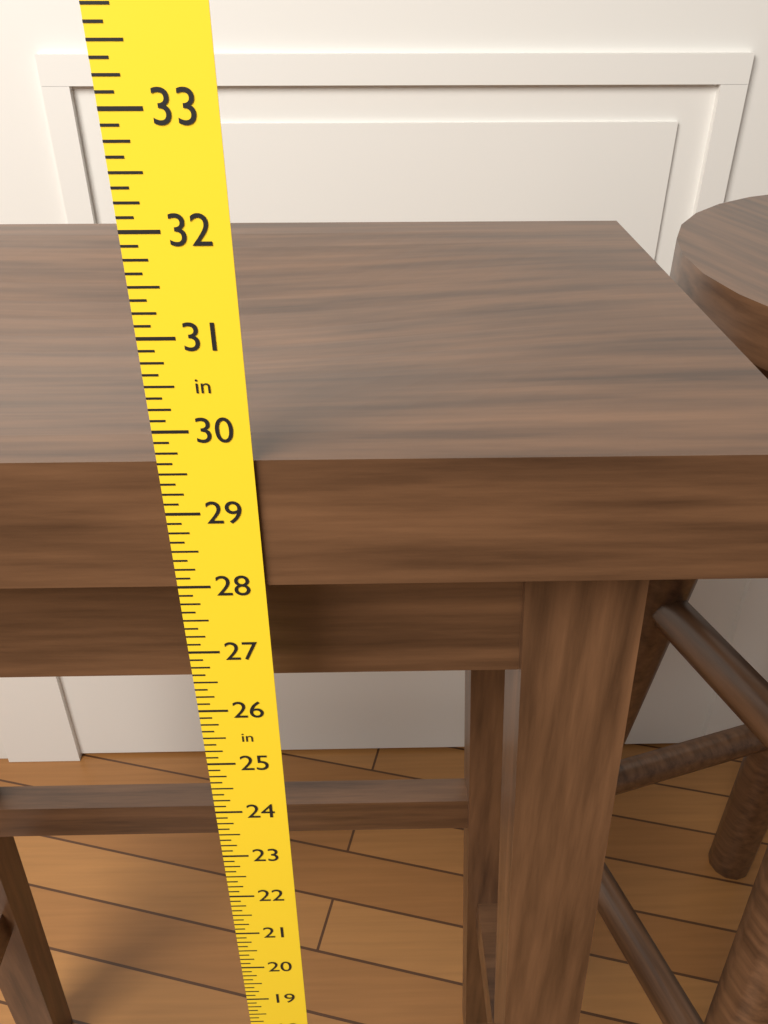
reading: 29.625 in
